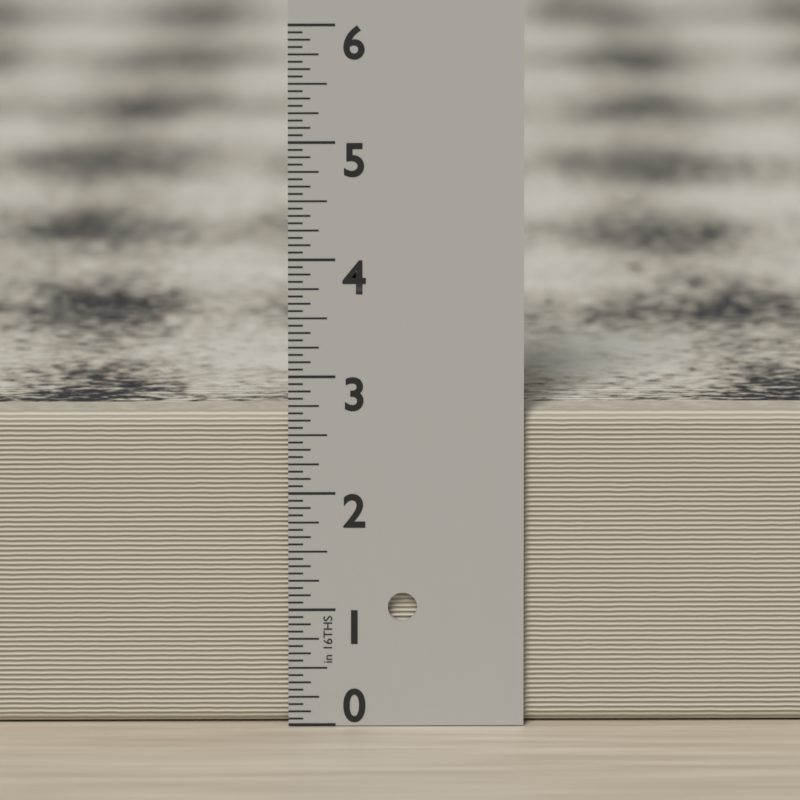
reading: 2.6875 in
